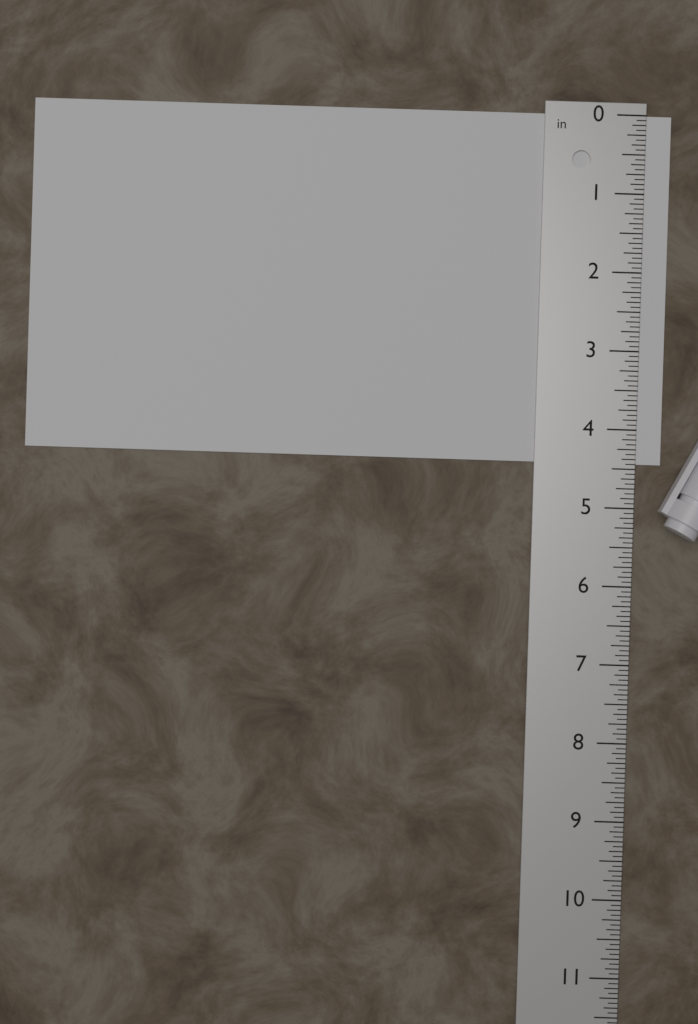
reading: 4.4375 in
